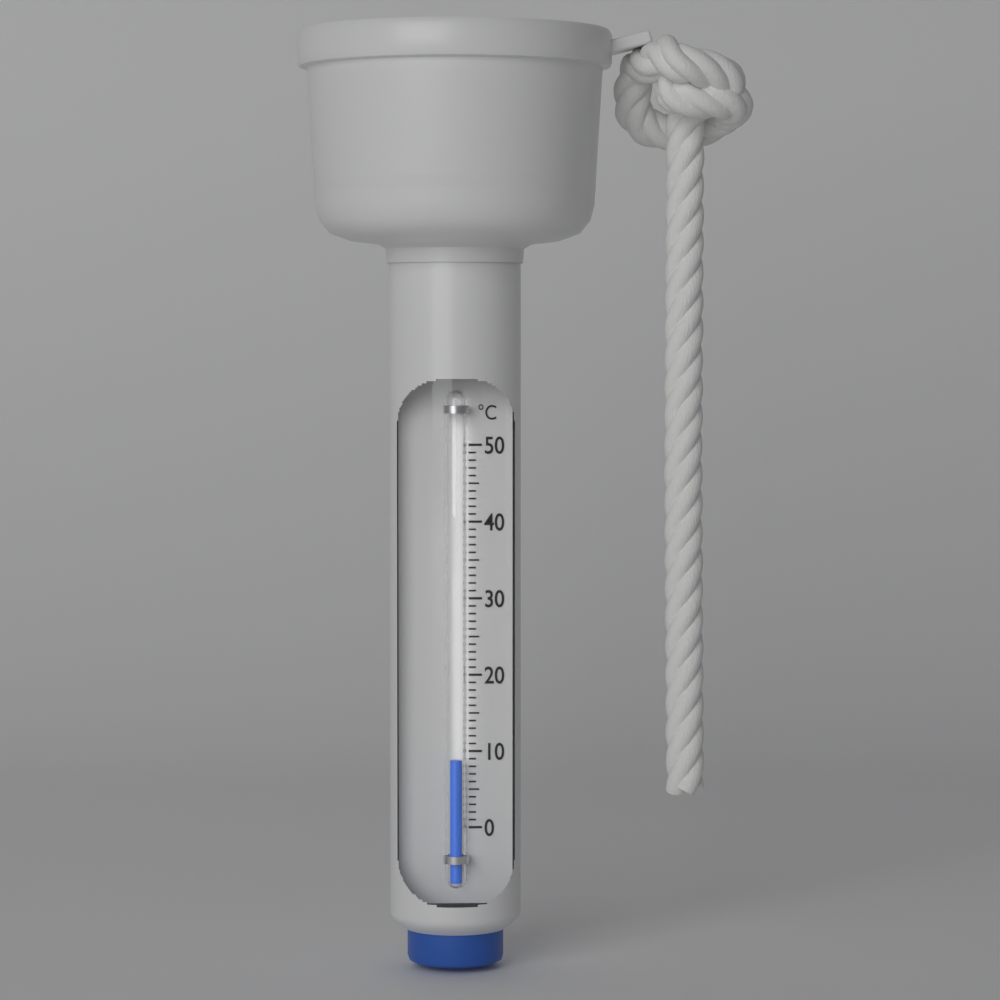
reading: 9 °C
